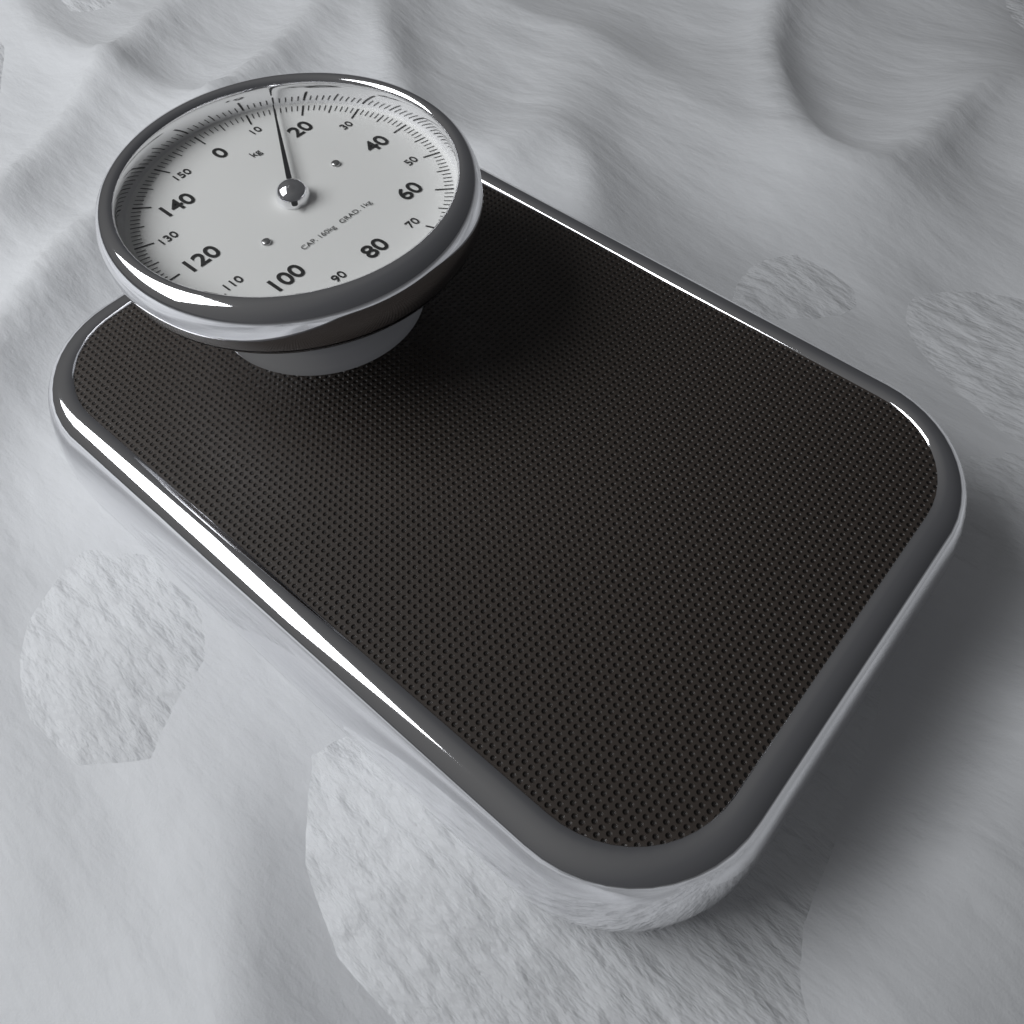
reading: 15 kg
